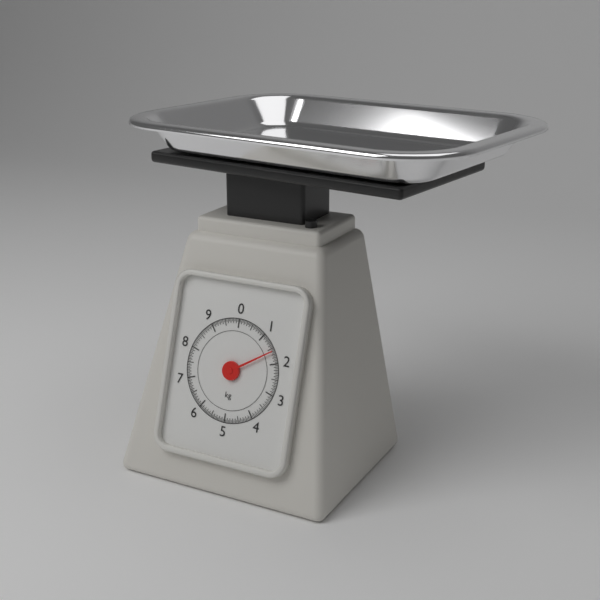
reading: 1.60 kg
